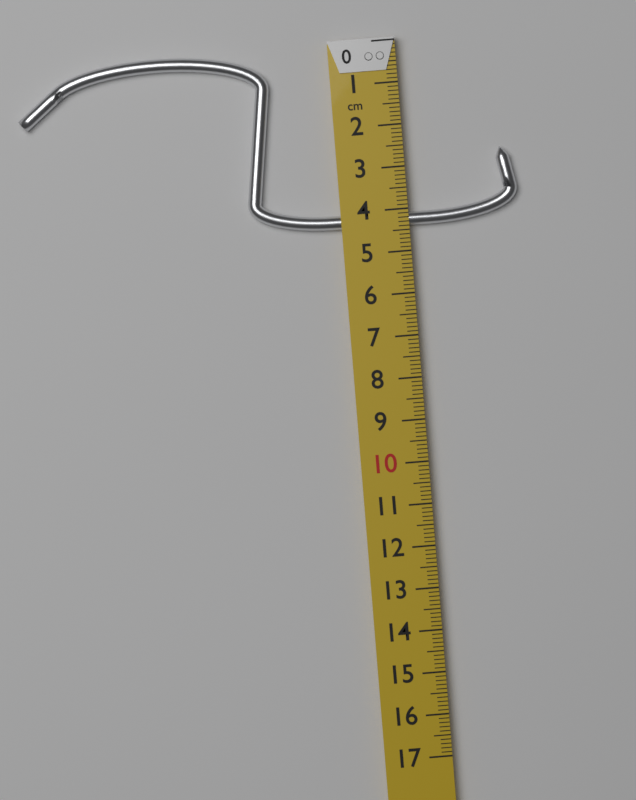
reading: 4.4 cm
